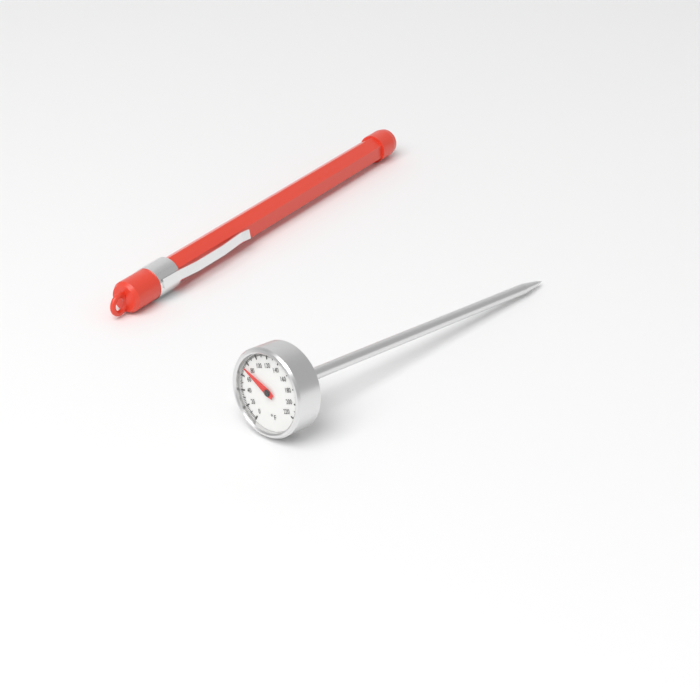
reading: 72 °F
